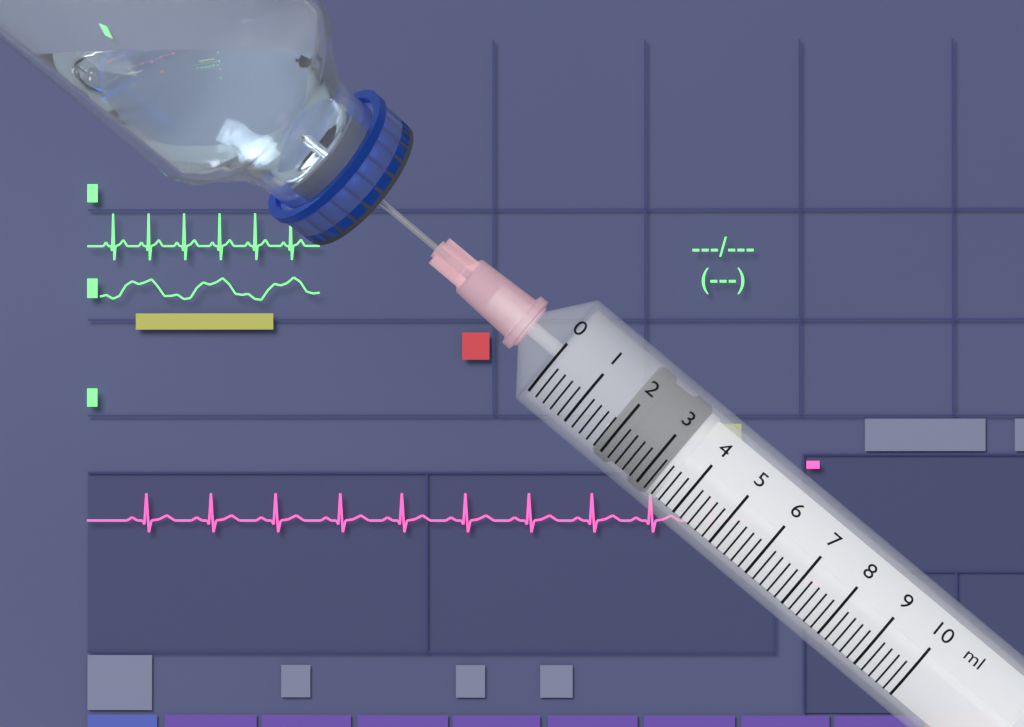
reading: 1.8 ml
